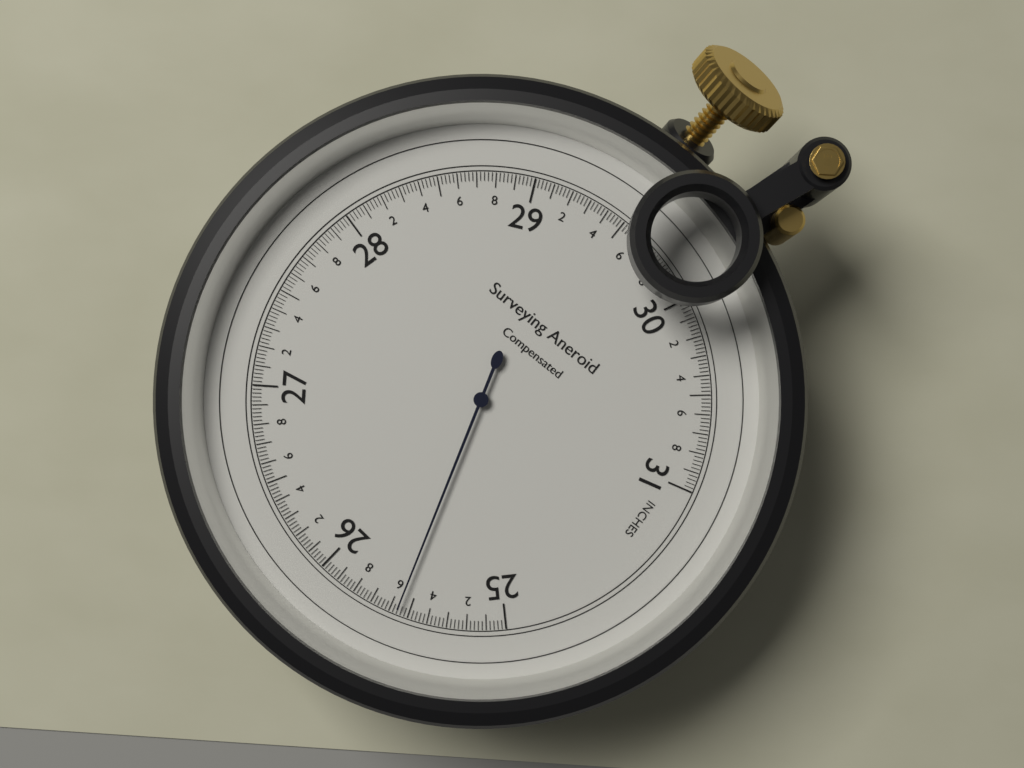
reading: 25.56 inches
